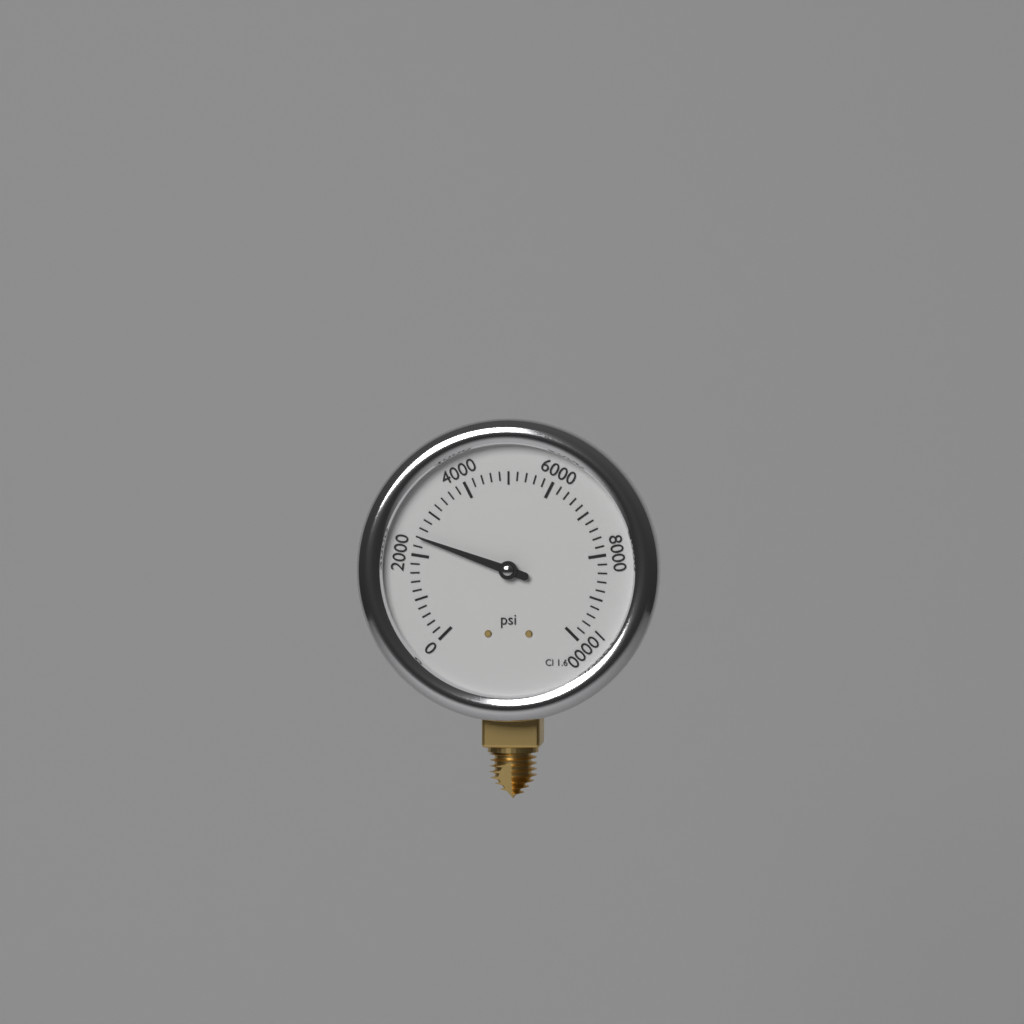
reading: 2400 psi
